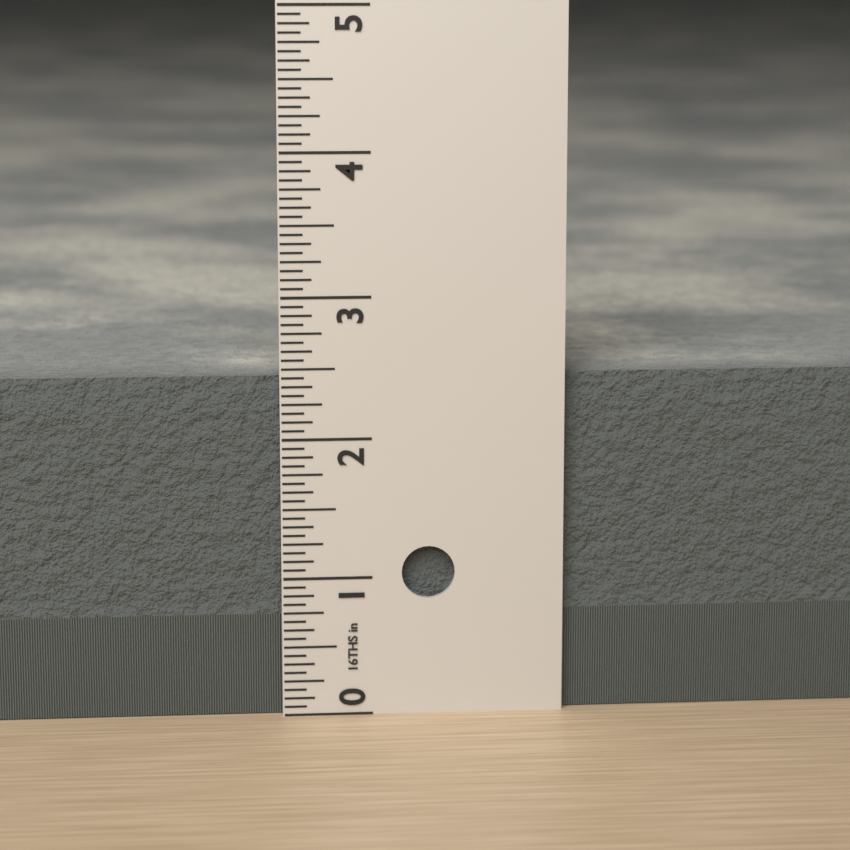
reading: 2.4375 in
